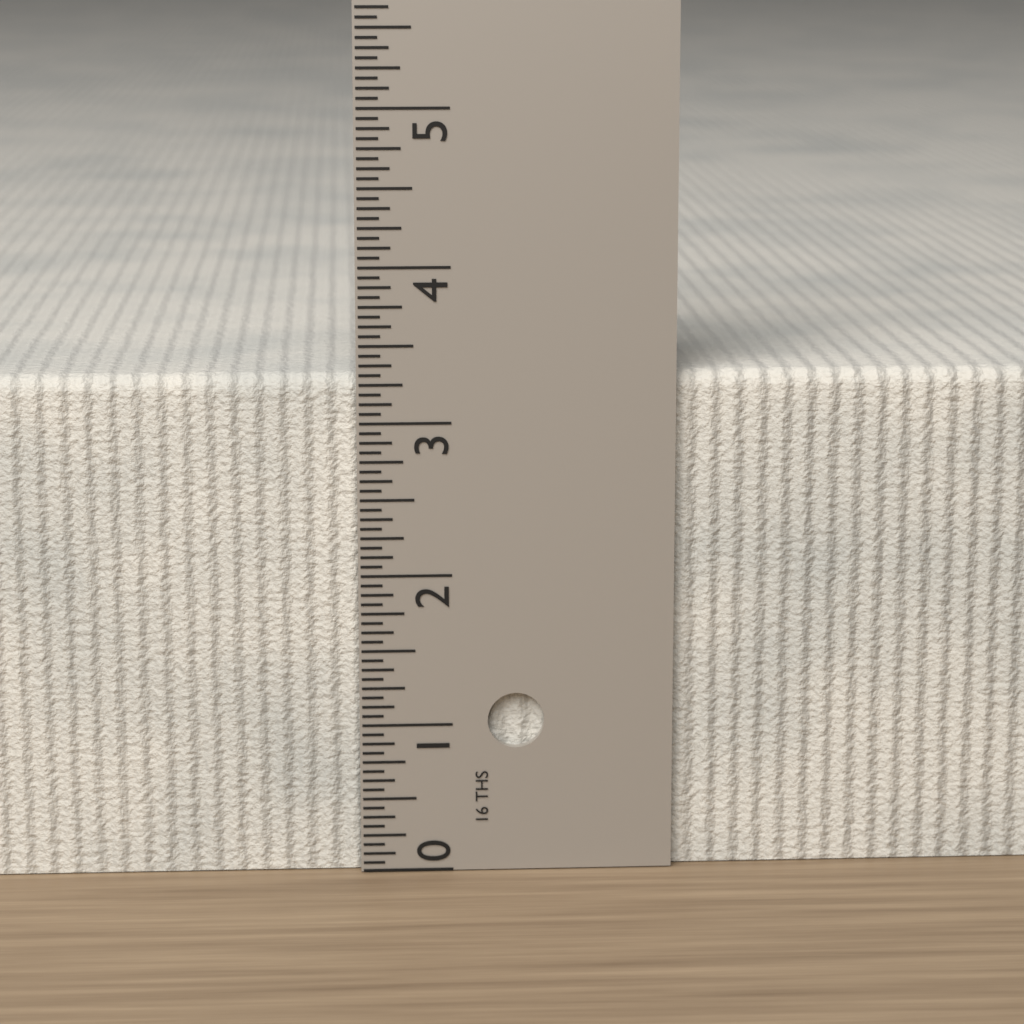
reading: 3.3125 in
